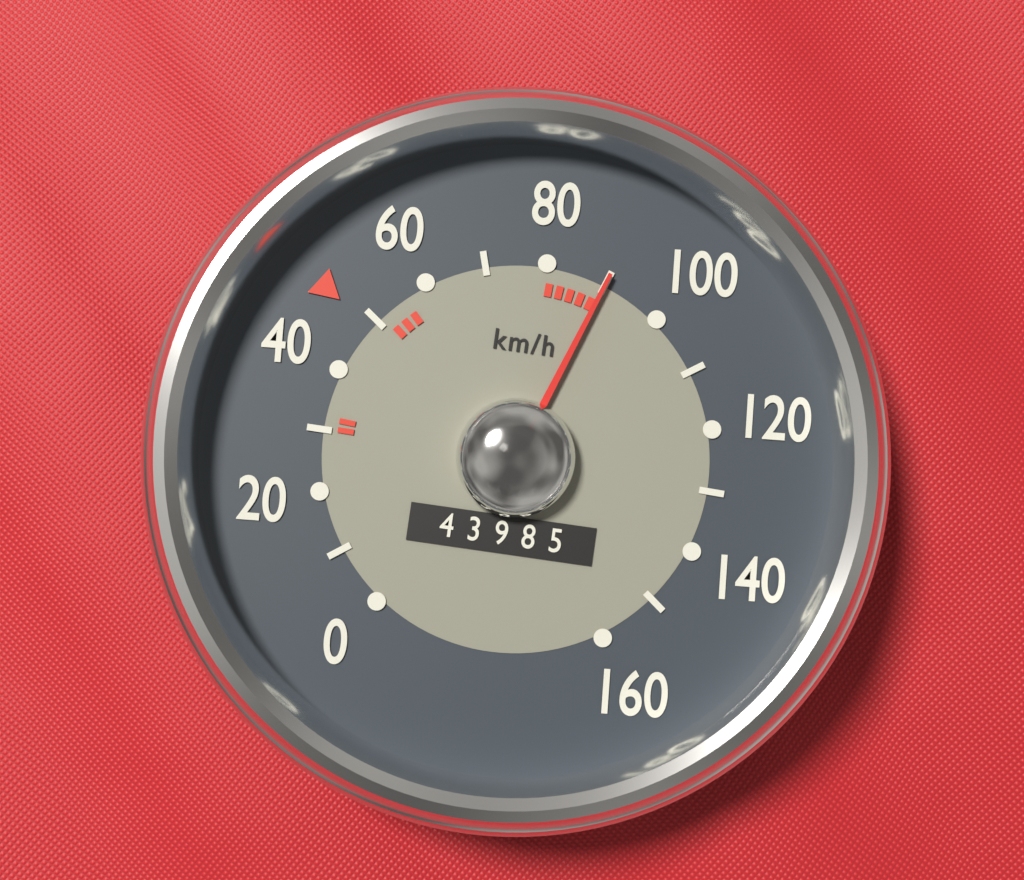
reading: 90 km/h
